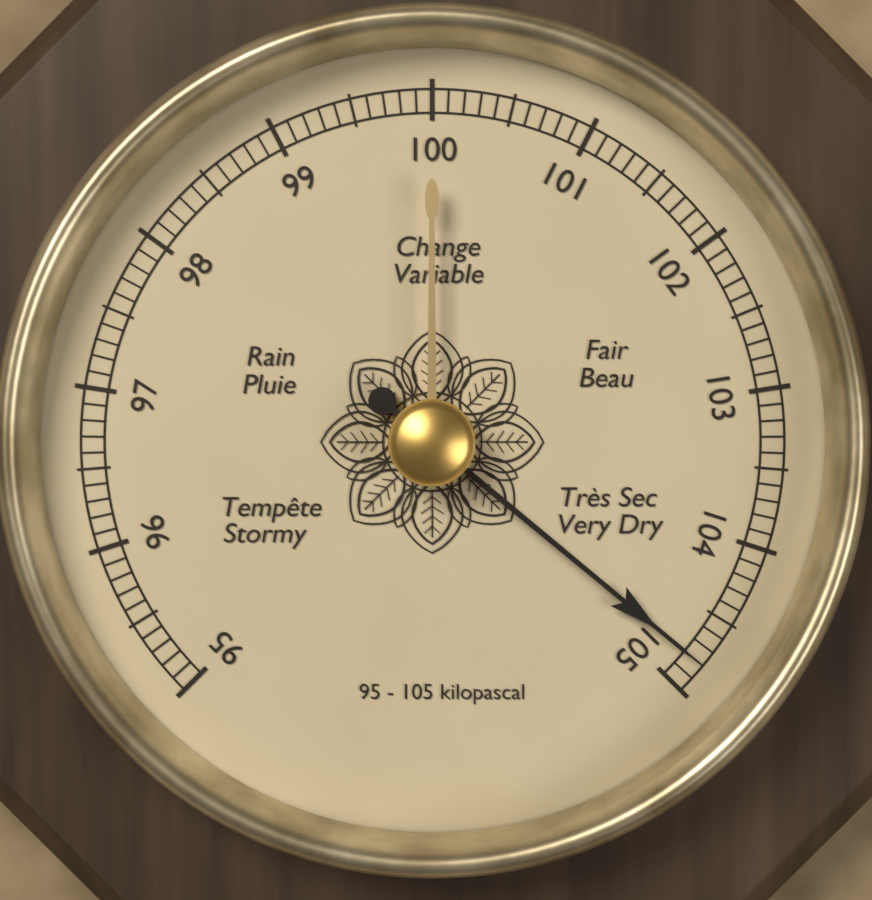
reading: 104.8 kPa
